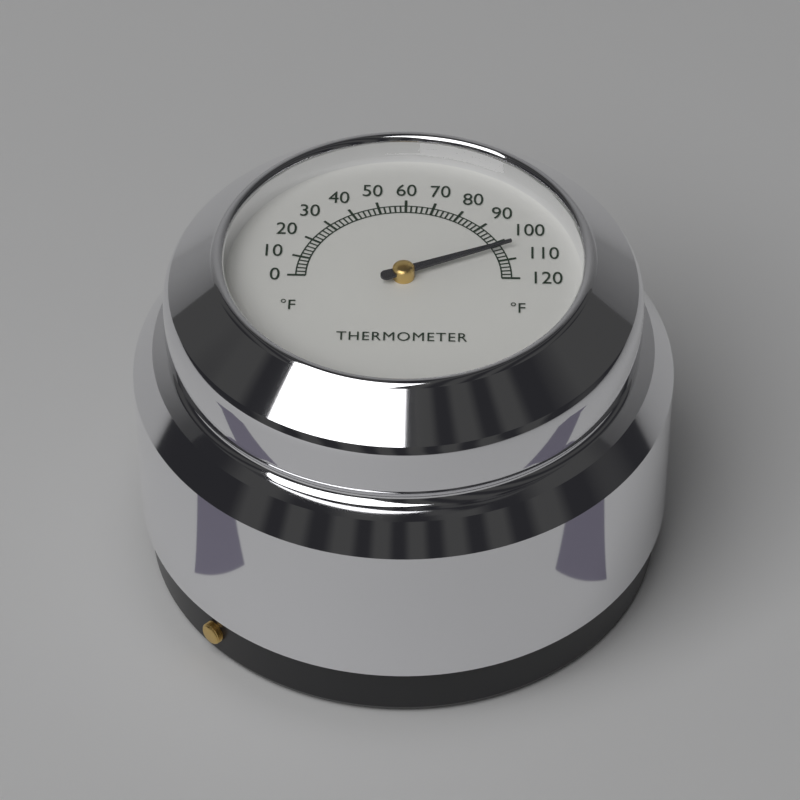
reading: 104 °F
